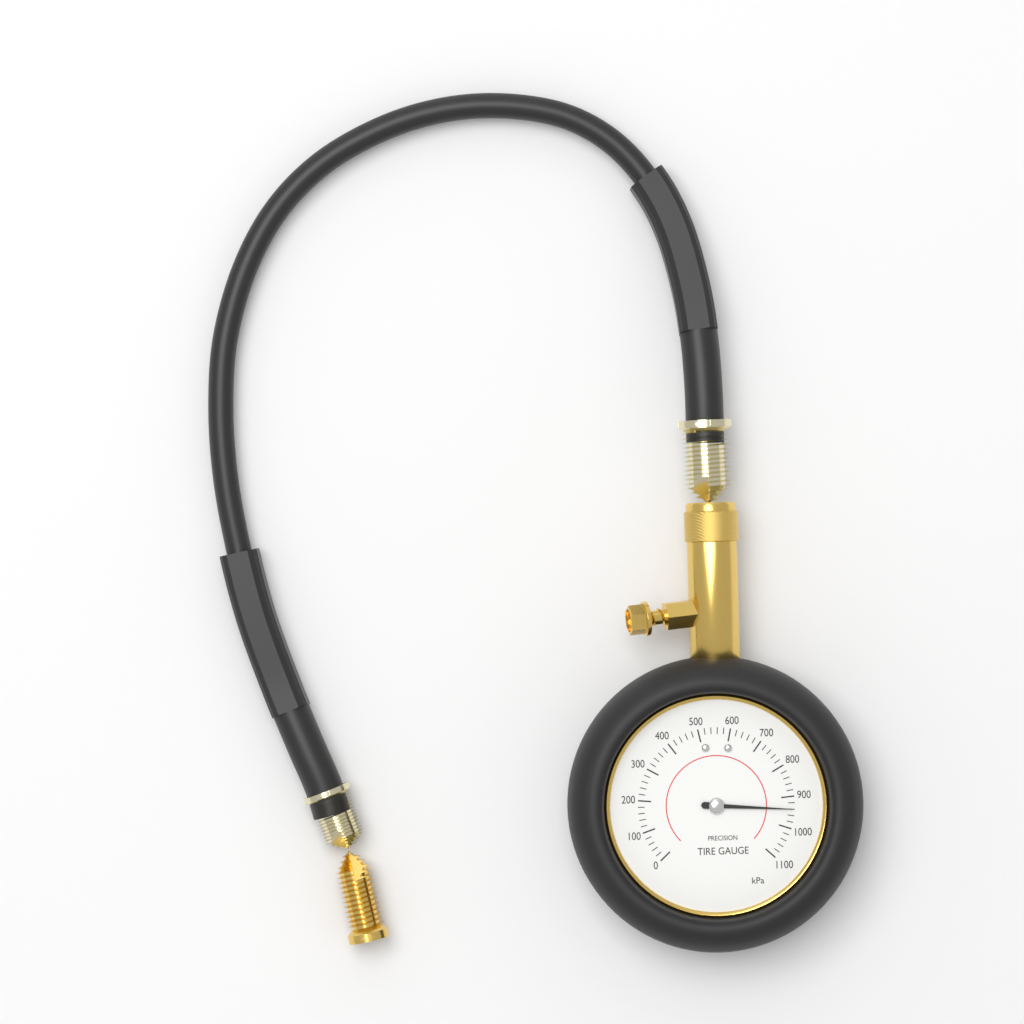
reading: 940 kPa
